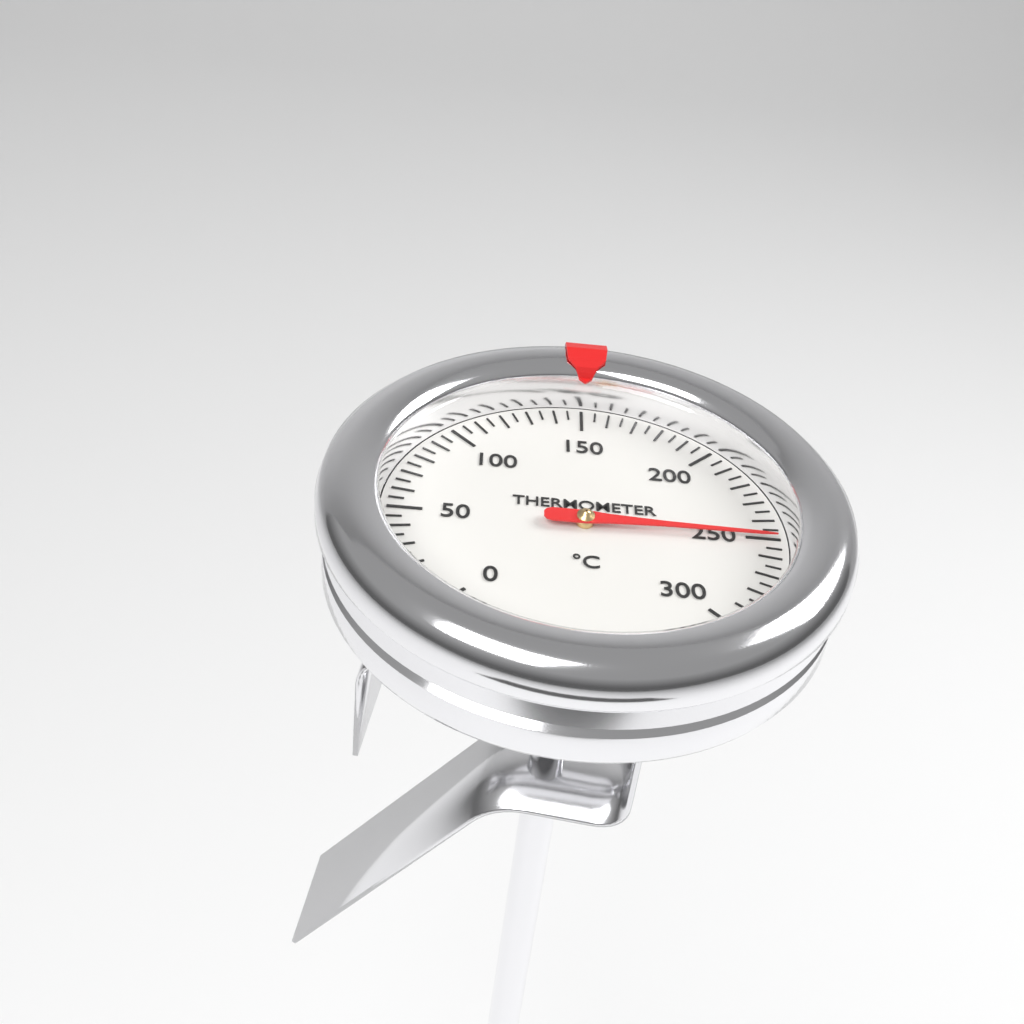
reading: 250 °C
